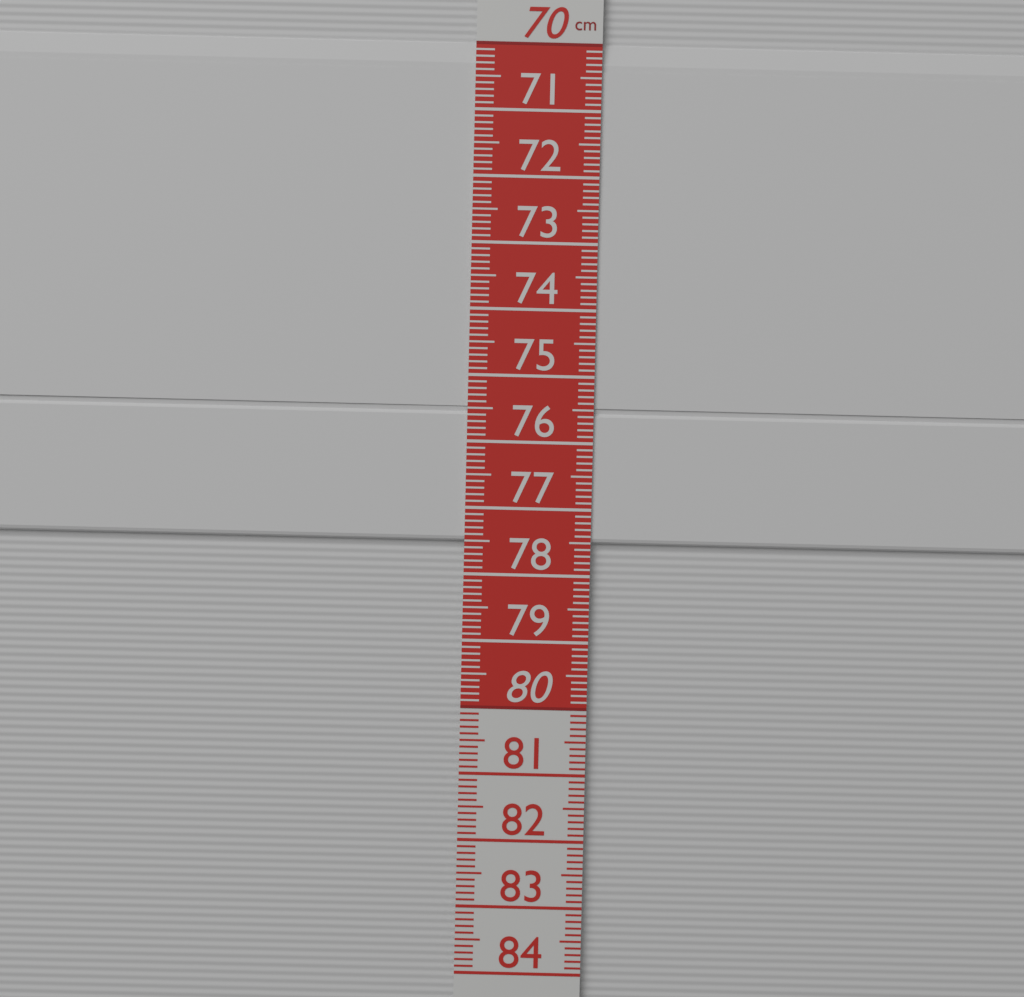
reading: 77.5 cm
